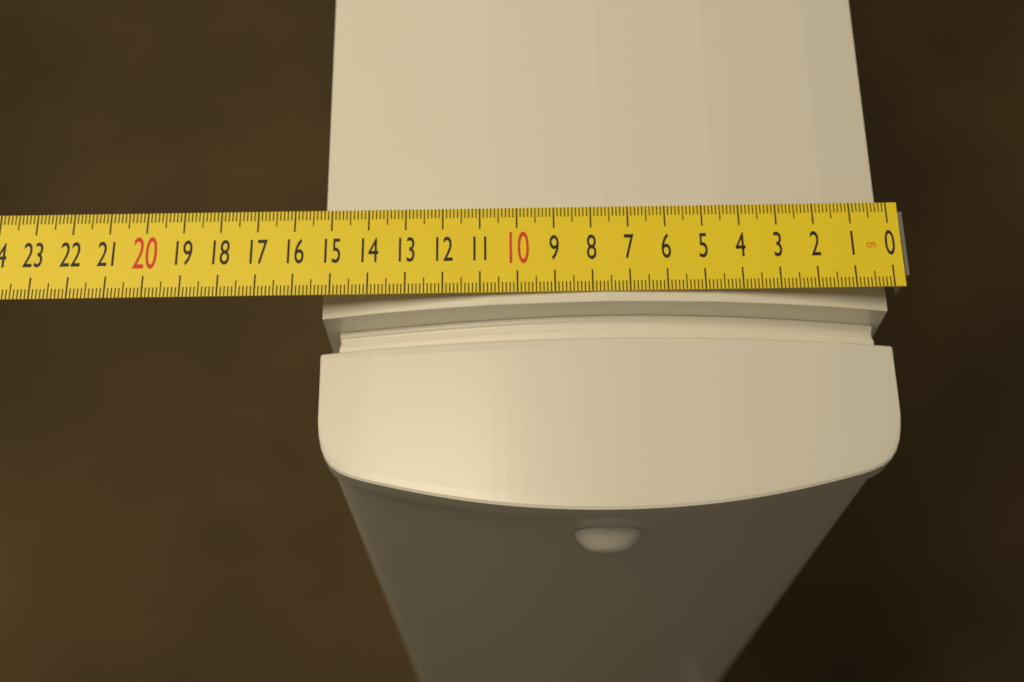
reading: 15.3 cm
